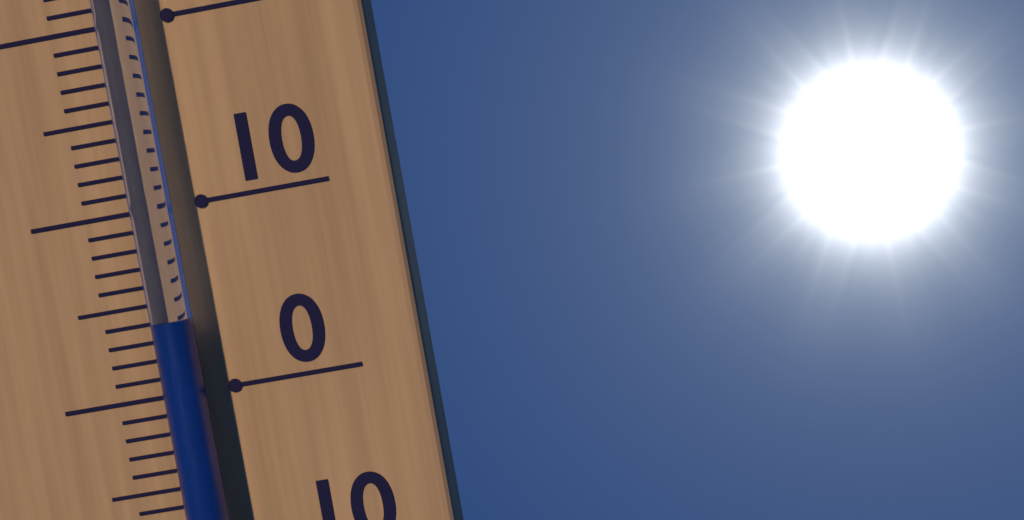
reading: 4 °C
